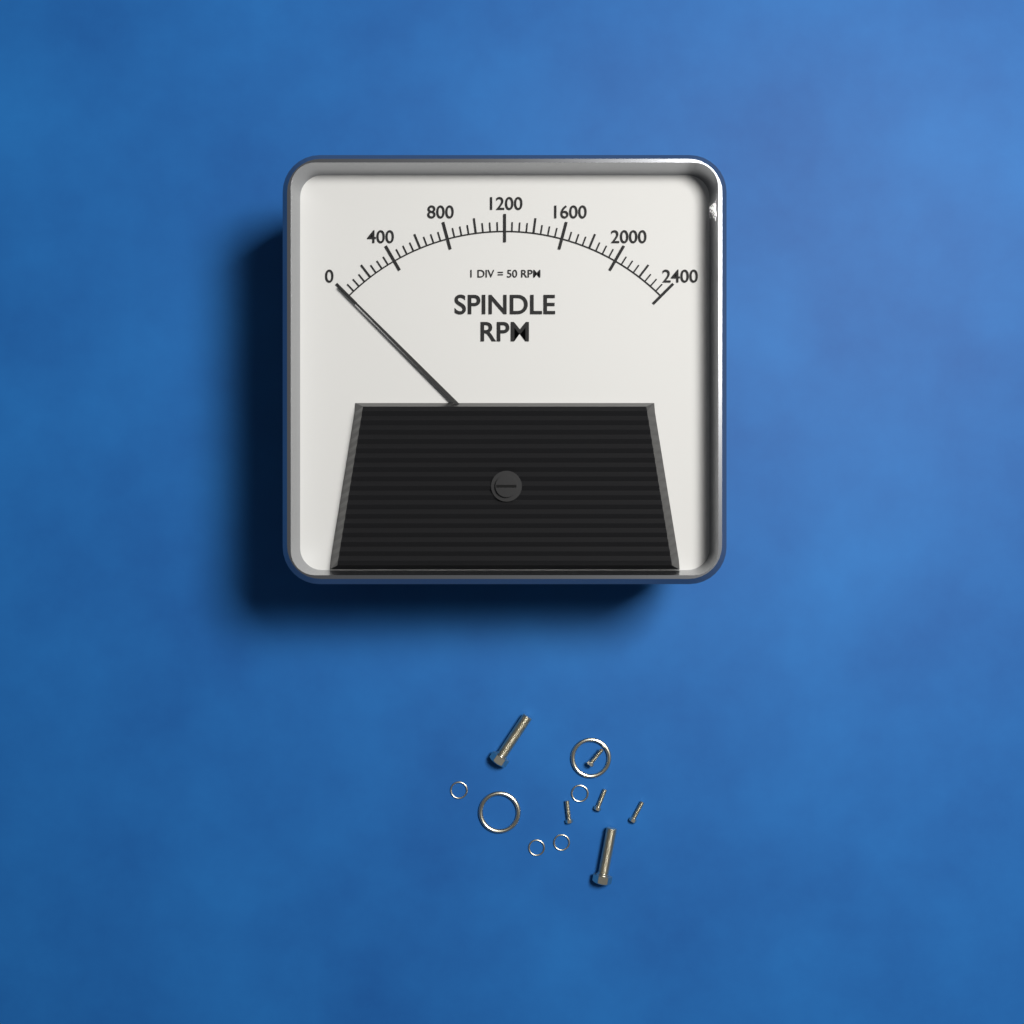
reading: 0 RPM
